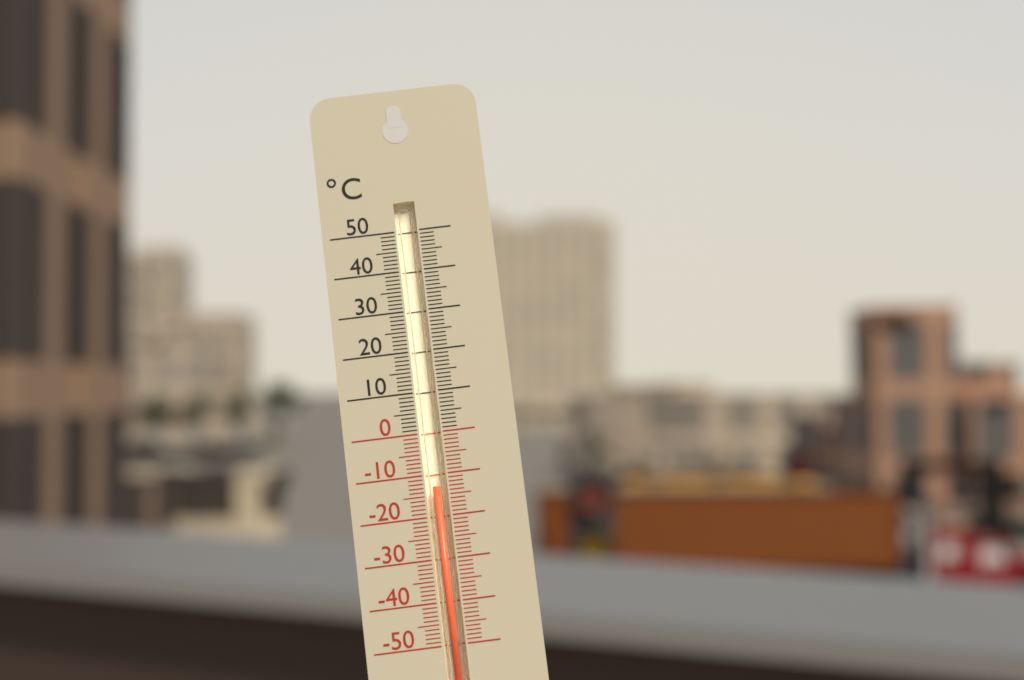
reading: -13 °C
